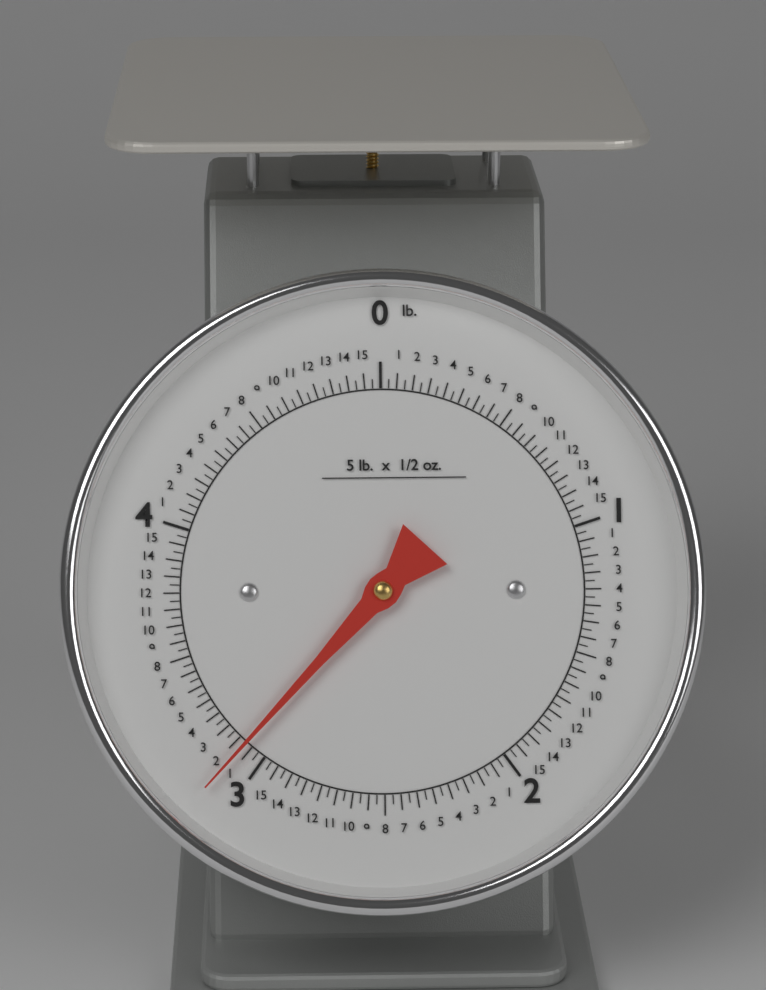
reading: 3.09375 lb
